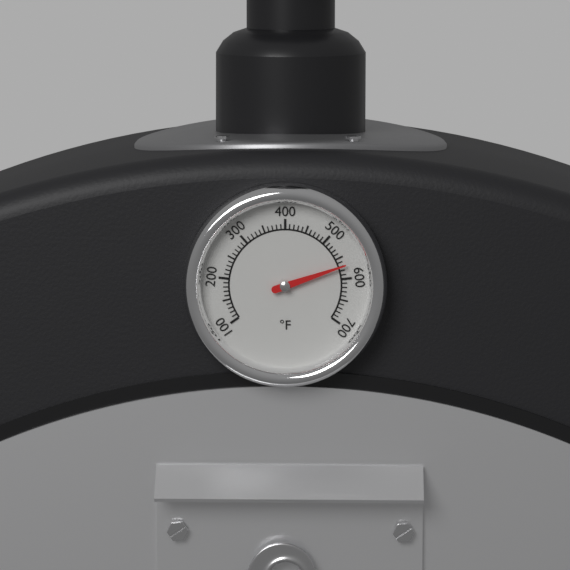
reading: 570 °F
